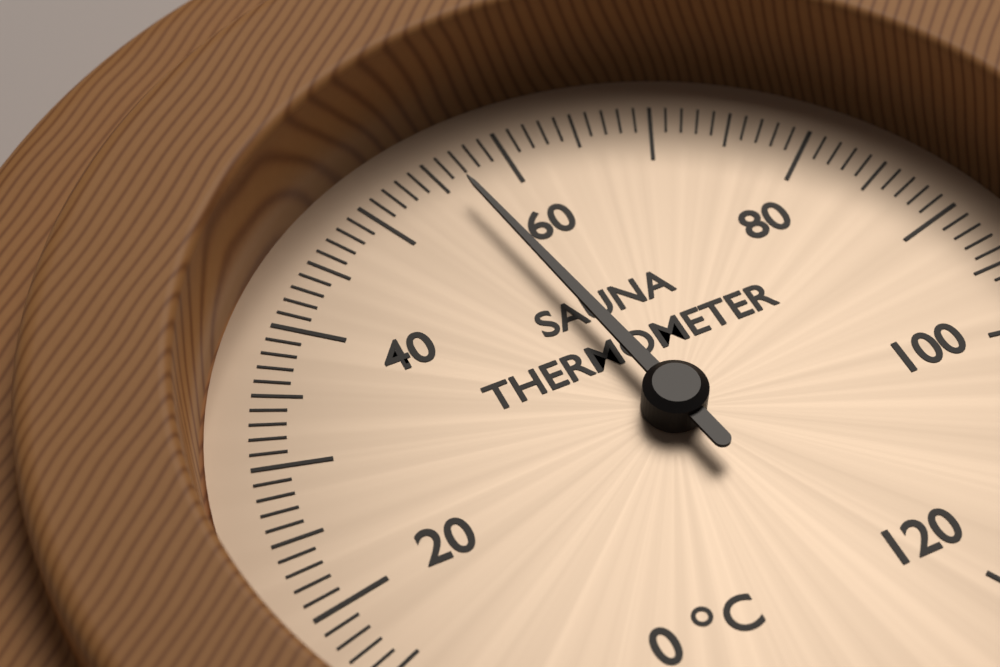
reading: 56 °C
